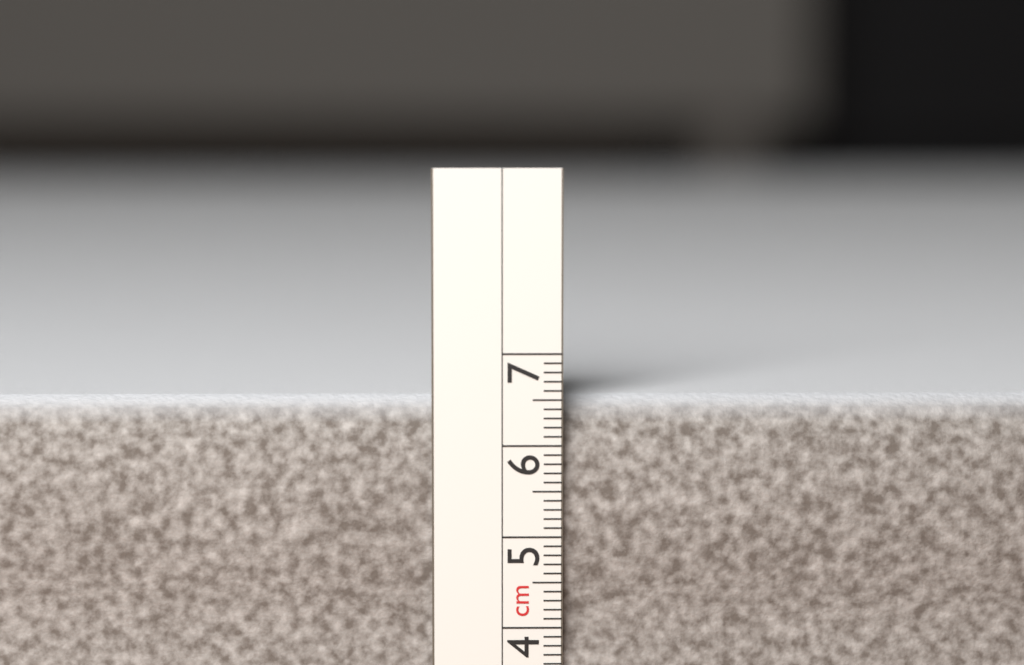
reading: 6.5 cm
